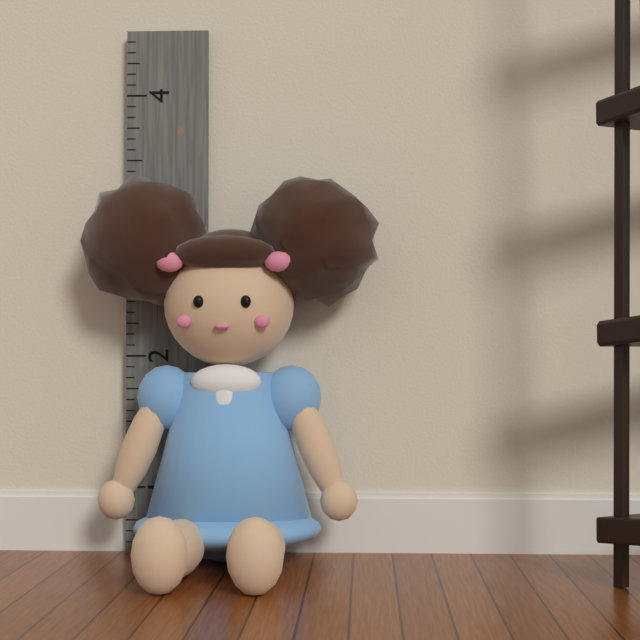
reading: 3.333333 (no unit)
